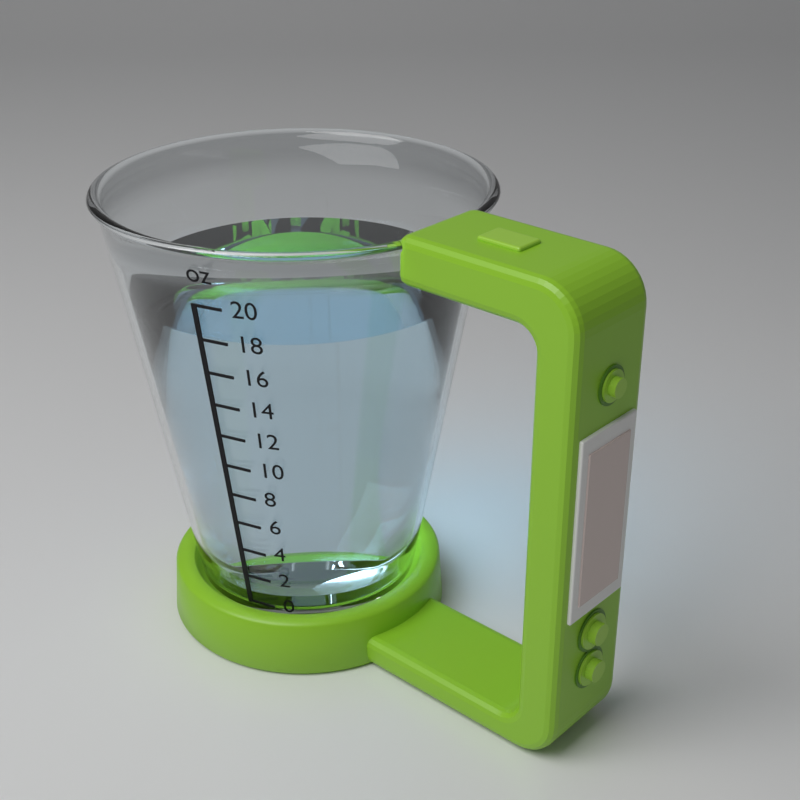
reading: 18 oz
